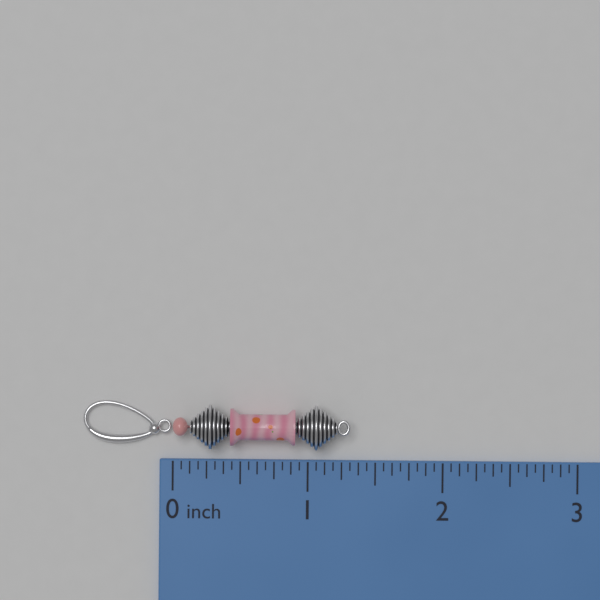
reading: 1.3125 inch
